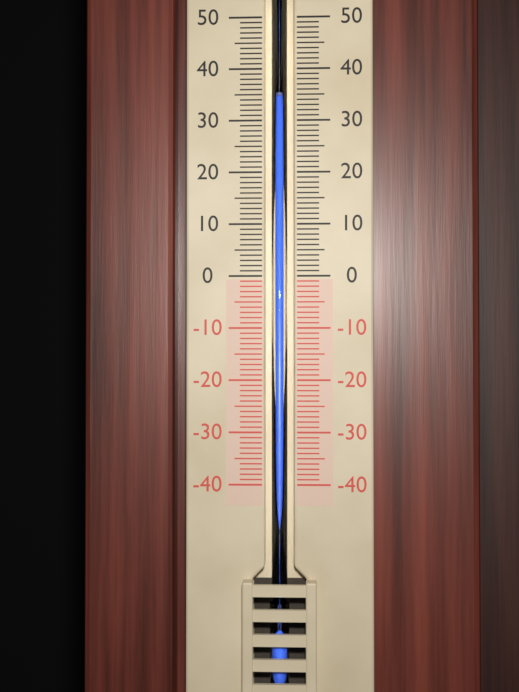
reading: 34 (no unit)
